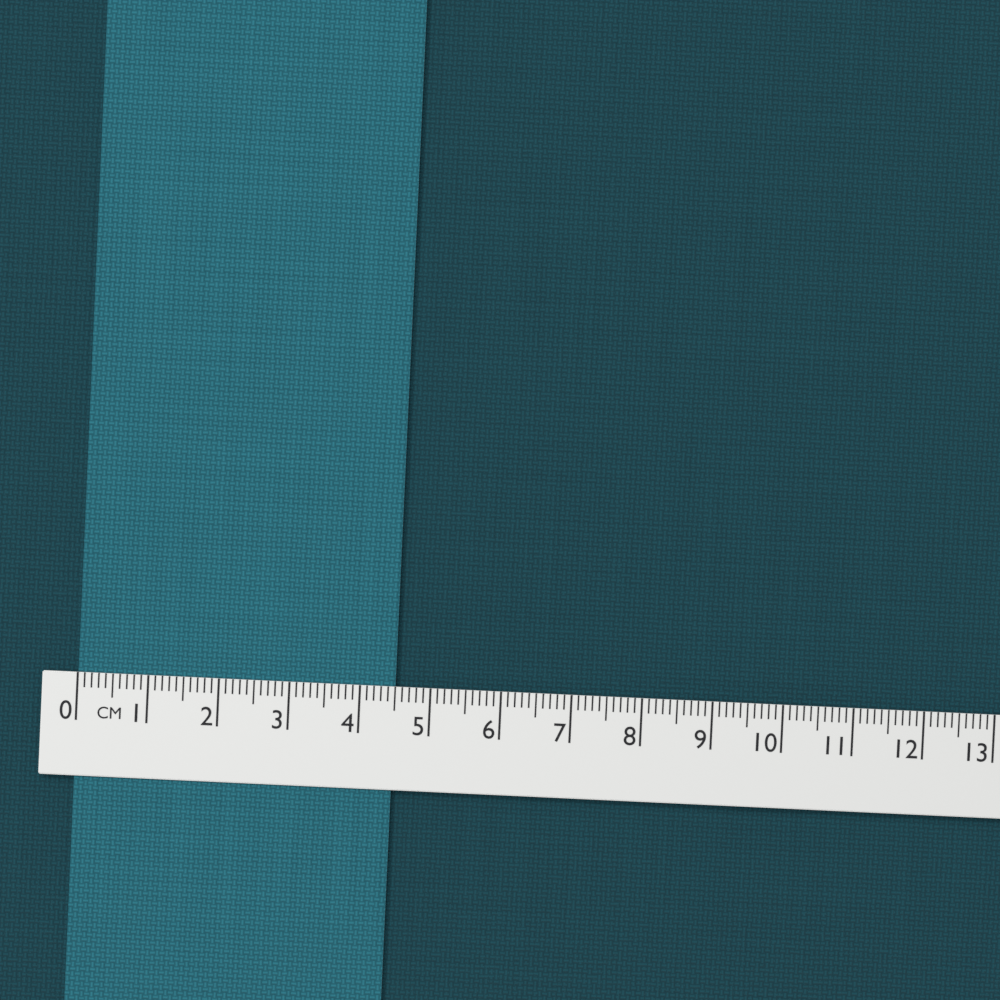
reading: 4.5 cm
